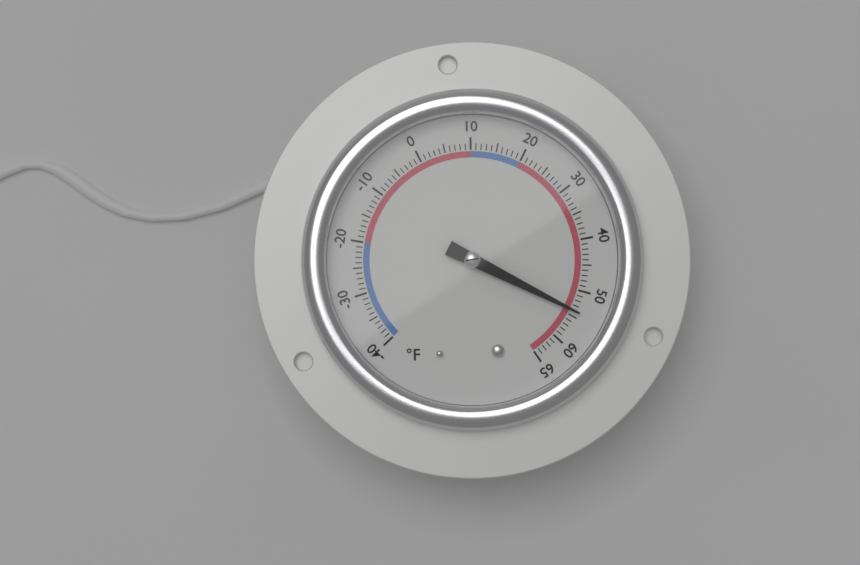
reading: 54 °F
